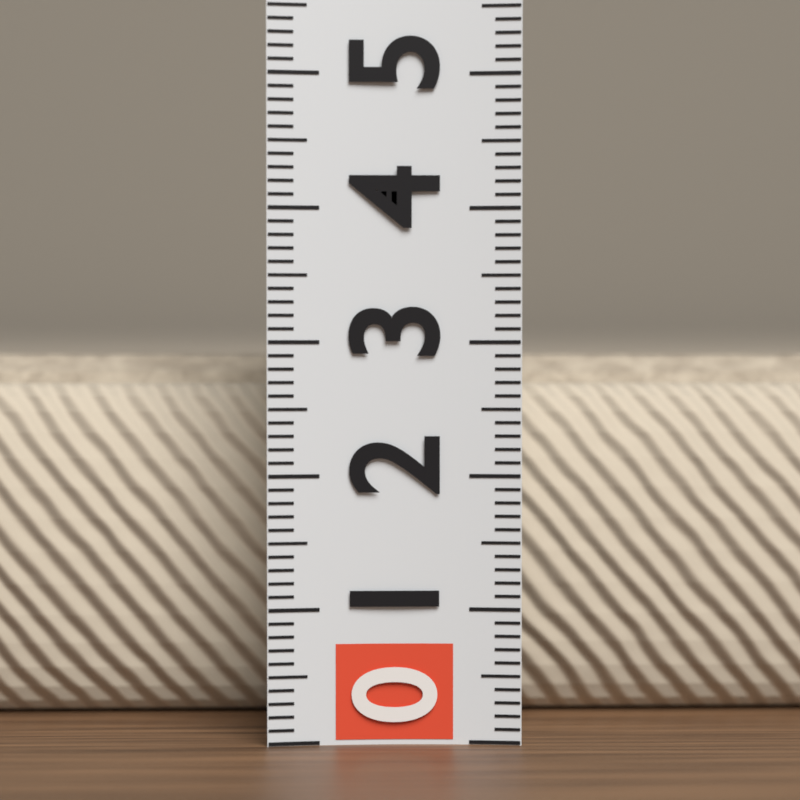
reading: 2.9 (no unit)
